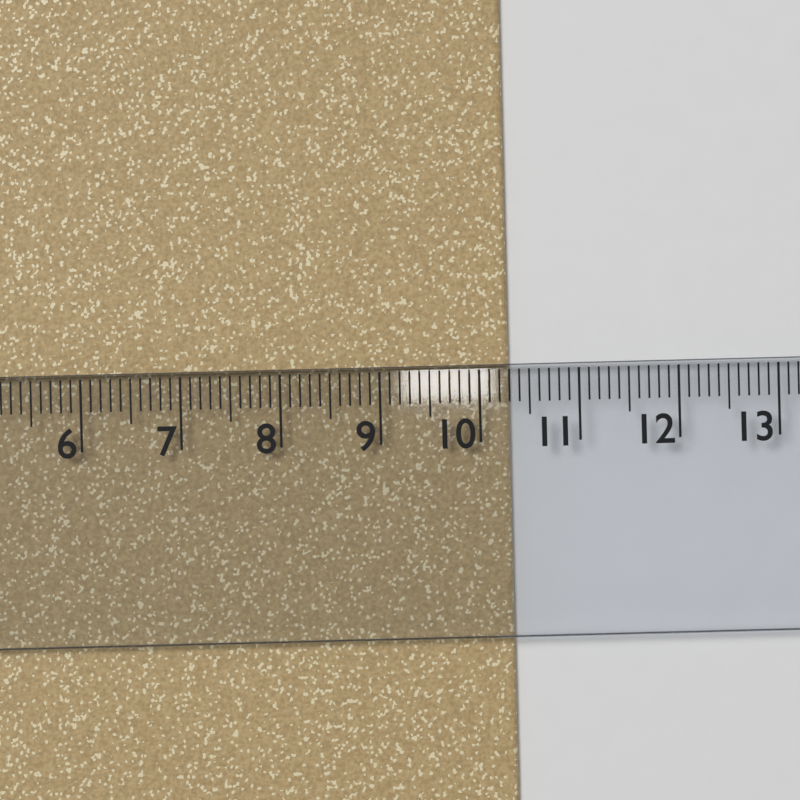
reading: 10.3 cm
